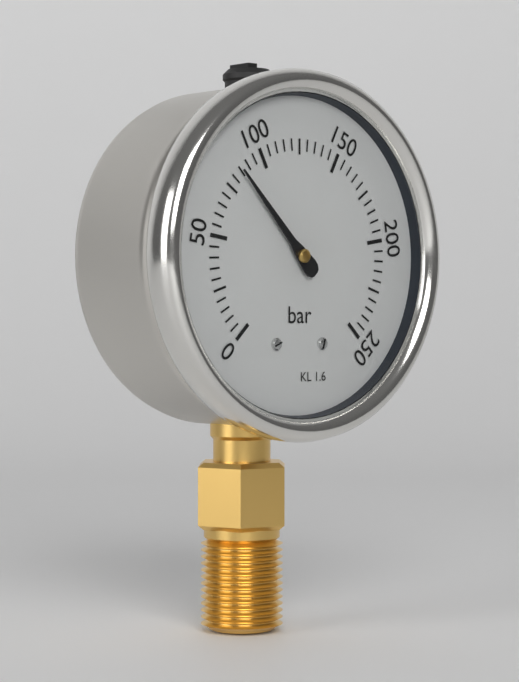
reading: 85 bar
